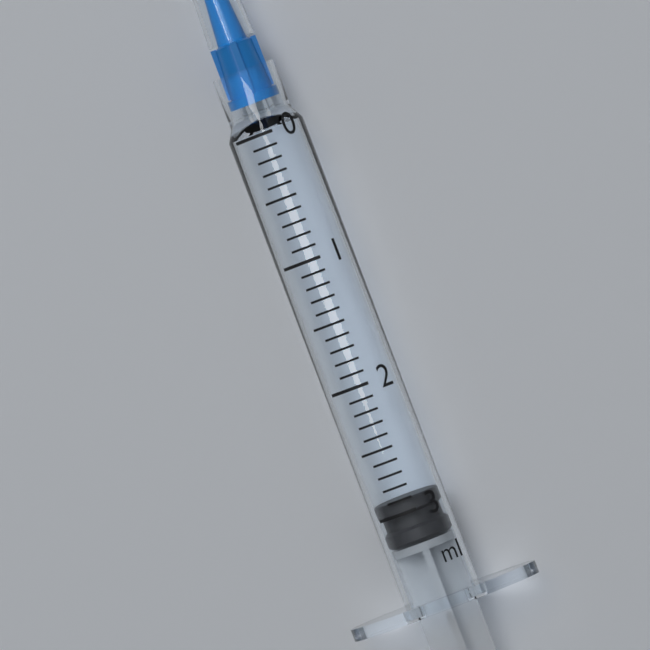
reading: 2.9 ml
